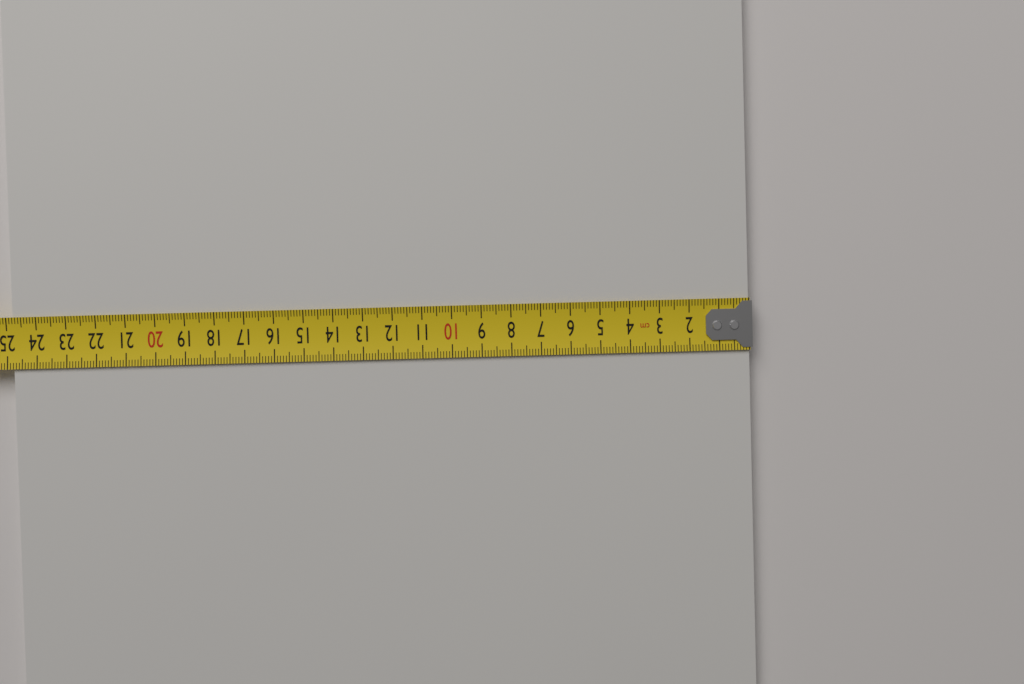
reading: 24.8 cm
